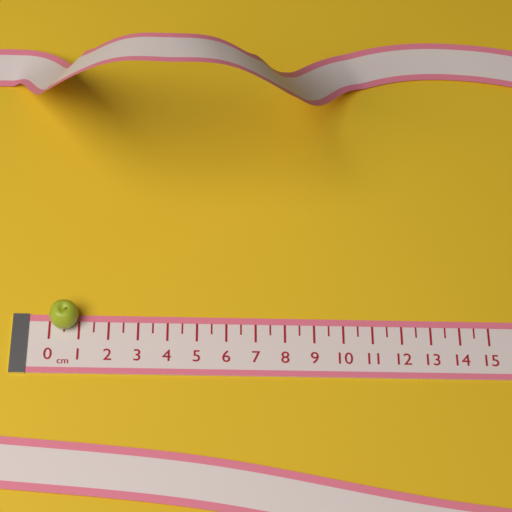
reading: 1.0 cm
